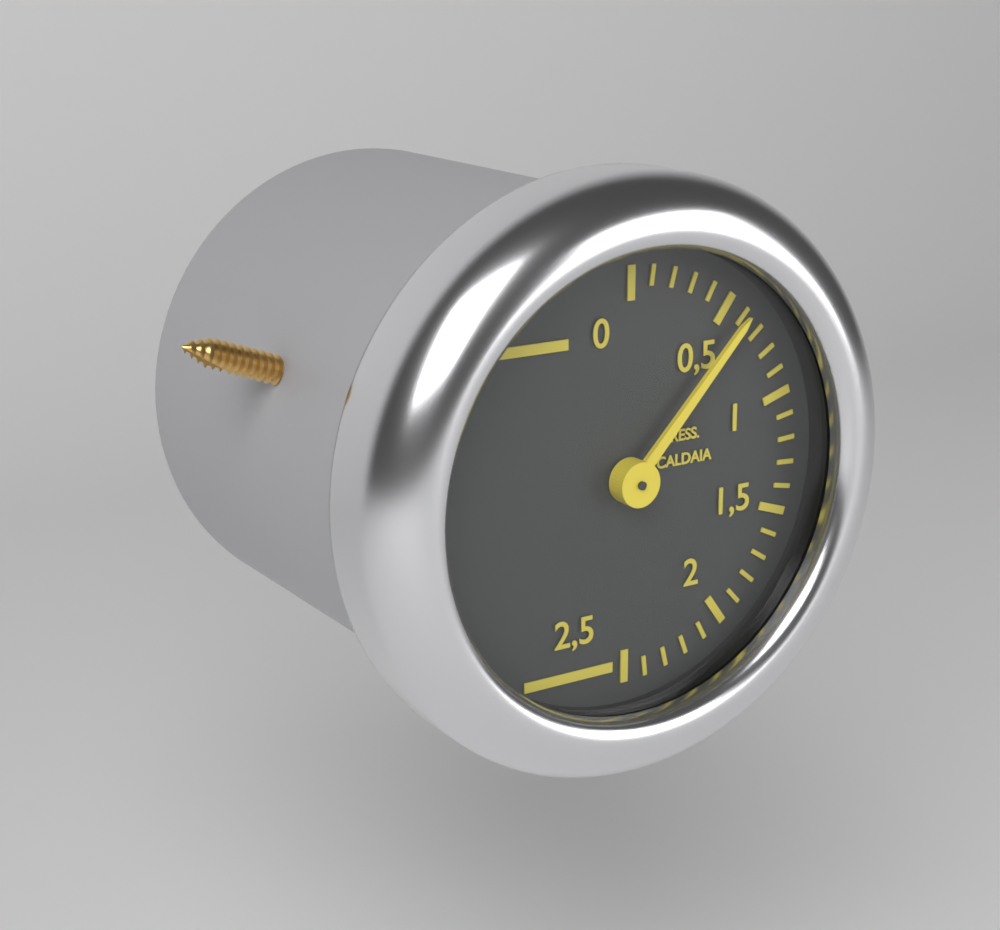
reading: 0.6 (no unit)
